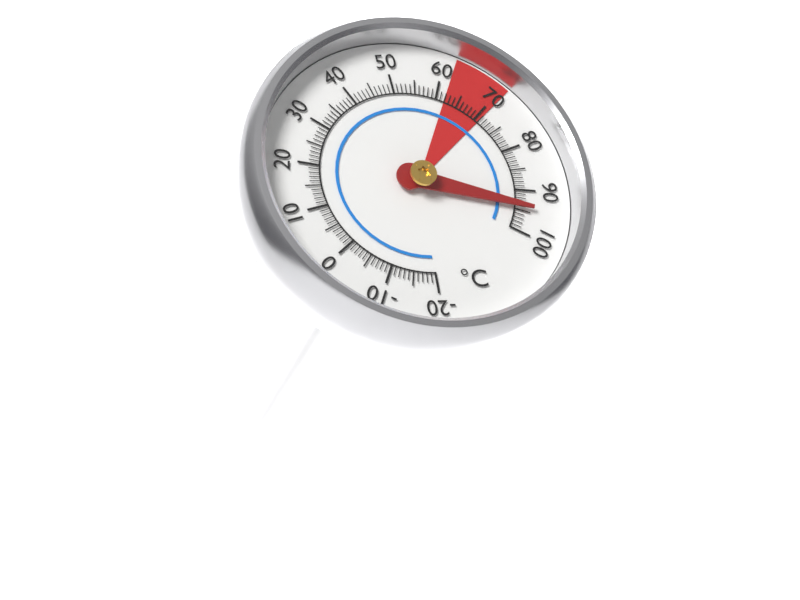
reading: 94 °C
